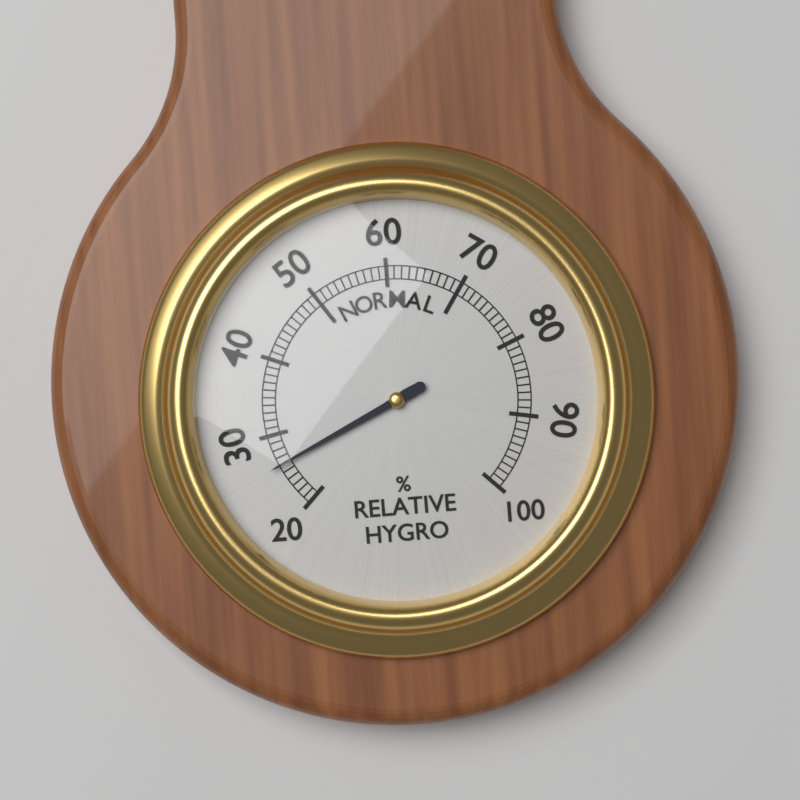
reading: 26 %
